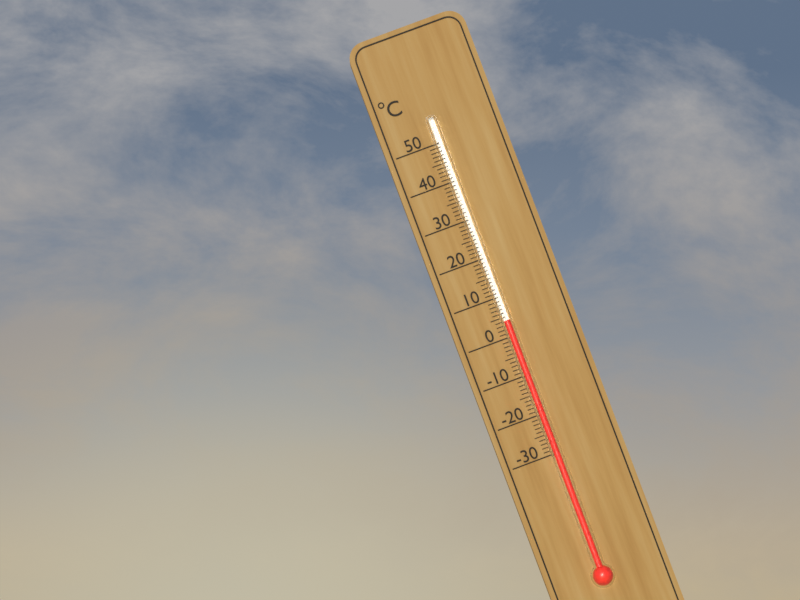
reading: 4 °C
